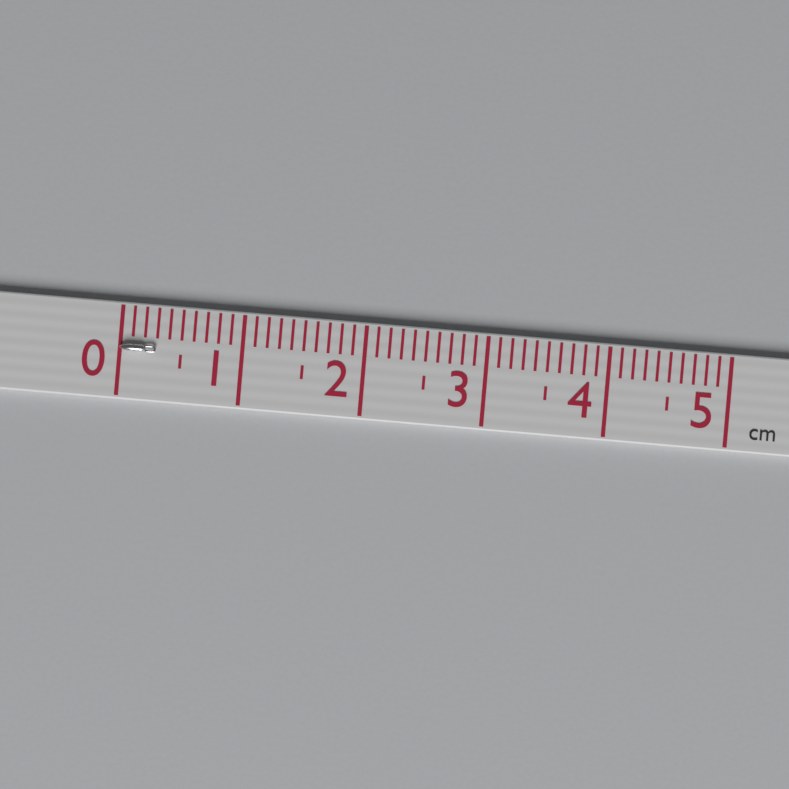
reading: 0.3 cm
